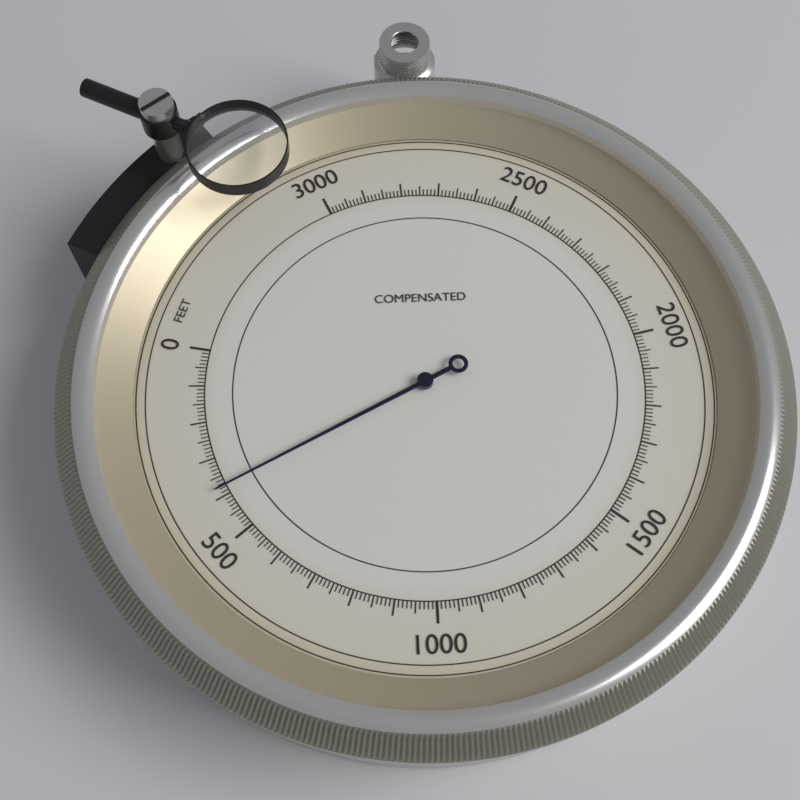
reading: 380 feet
